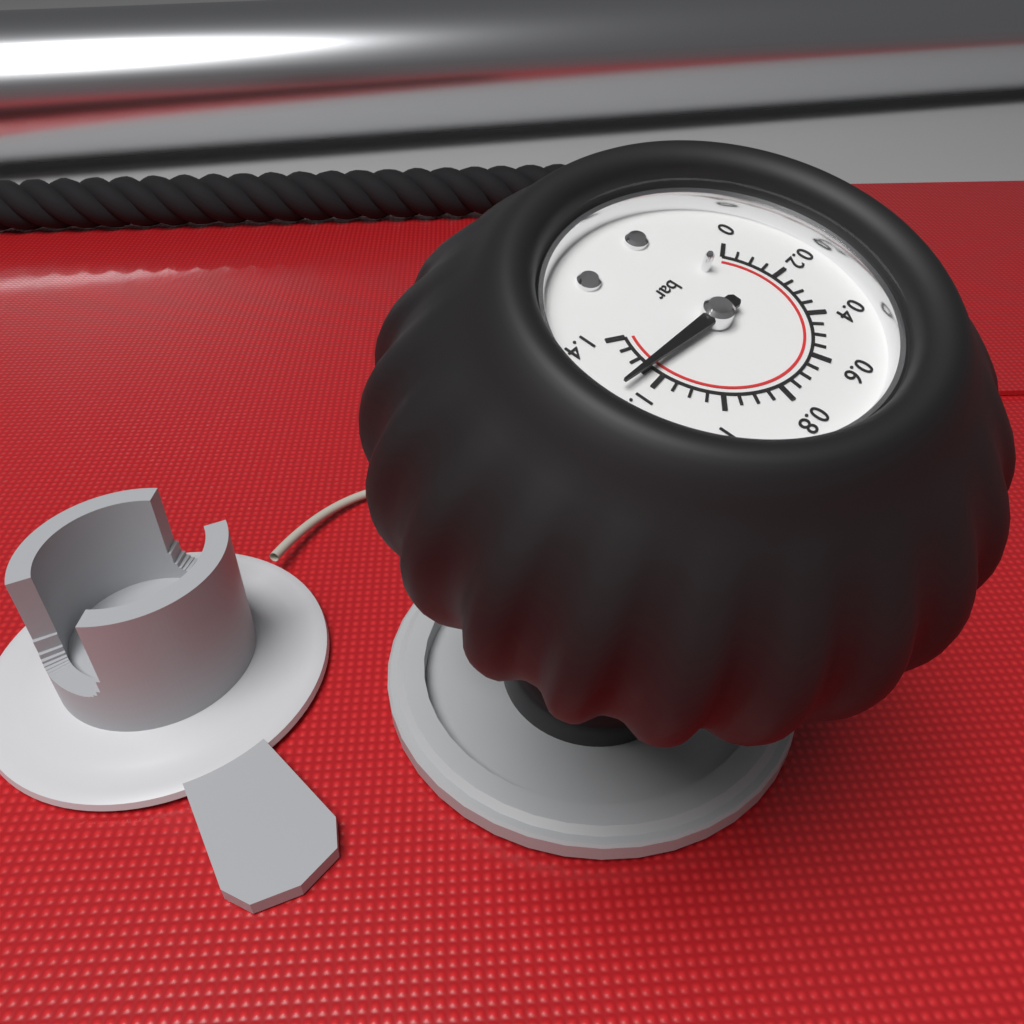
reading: 1.25 bar
